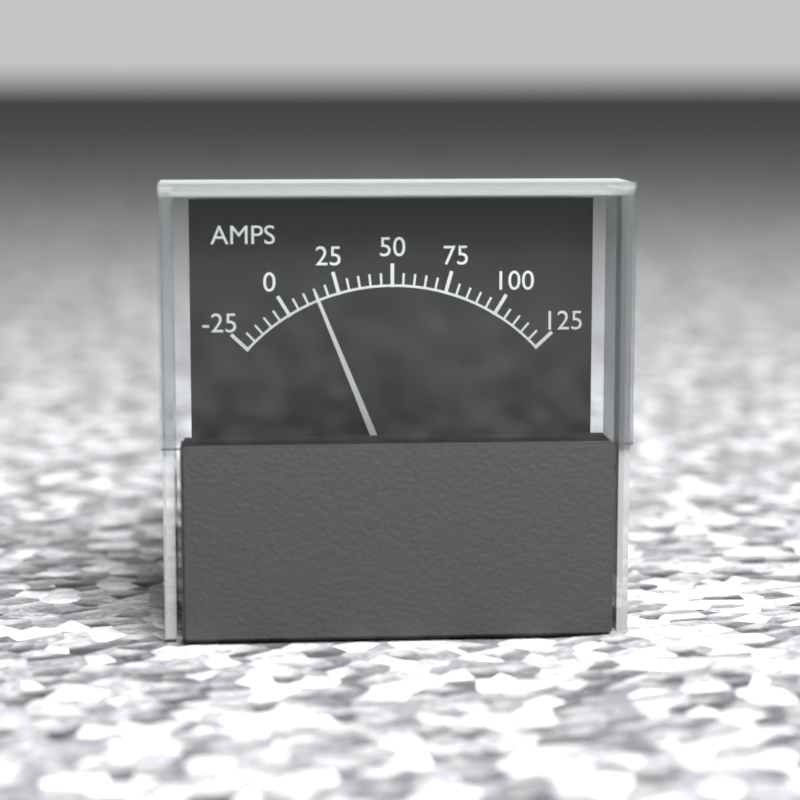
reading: 15 A
